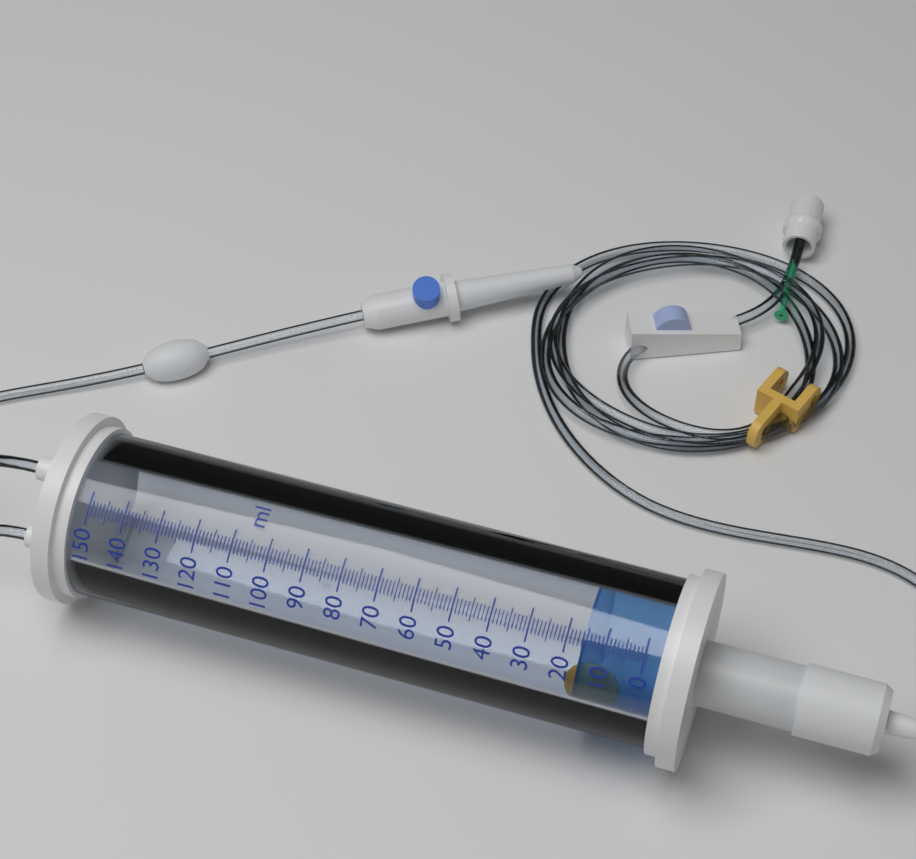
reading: 16 ml
